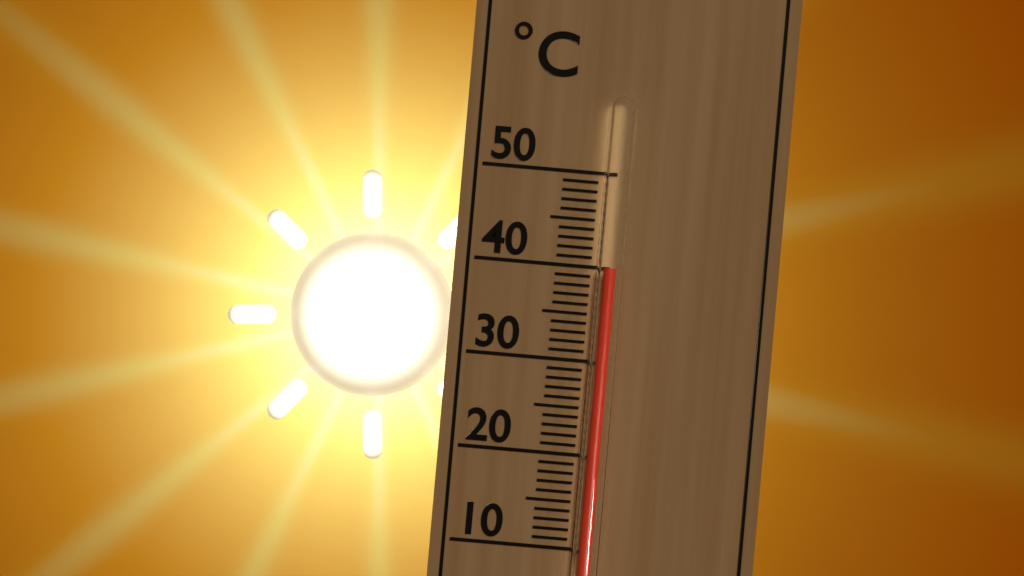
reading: 40 °C
